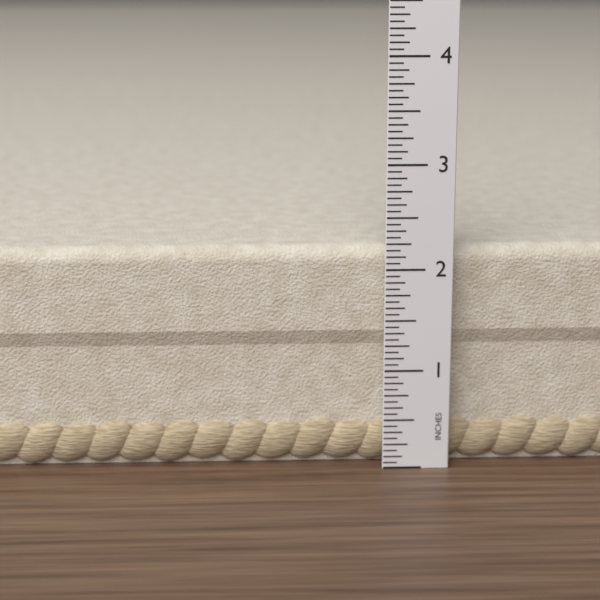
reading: 2.1875 in
